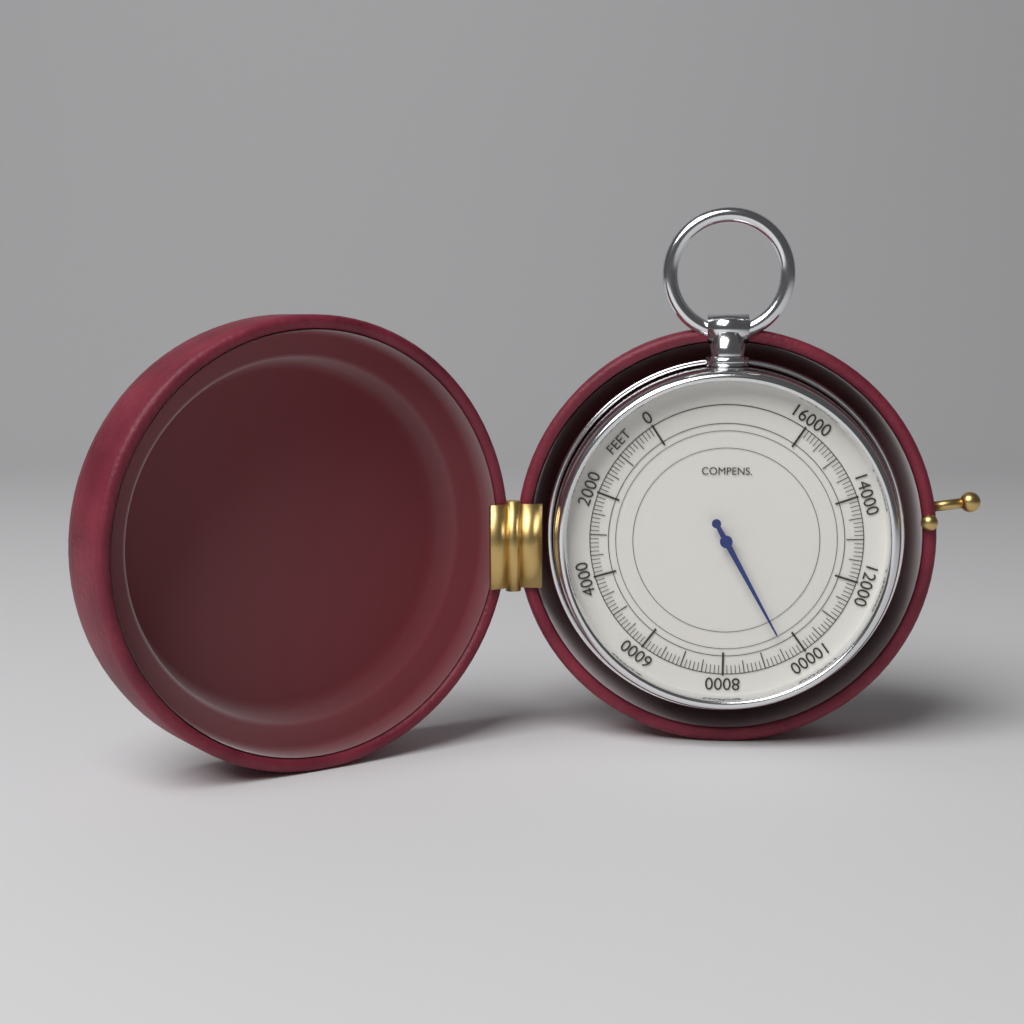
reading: 9600 feet
